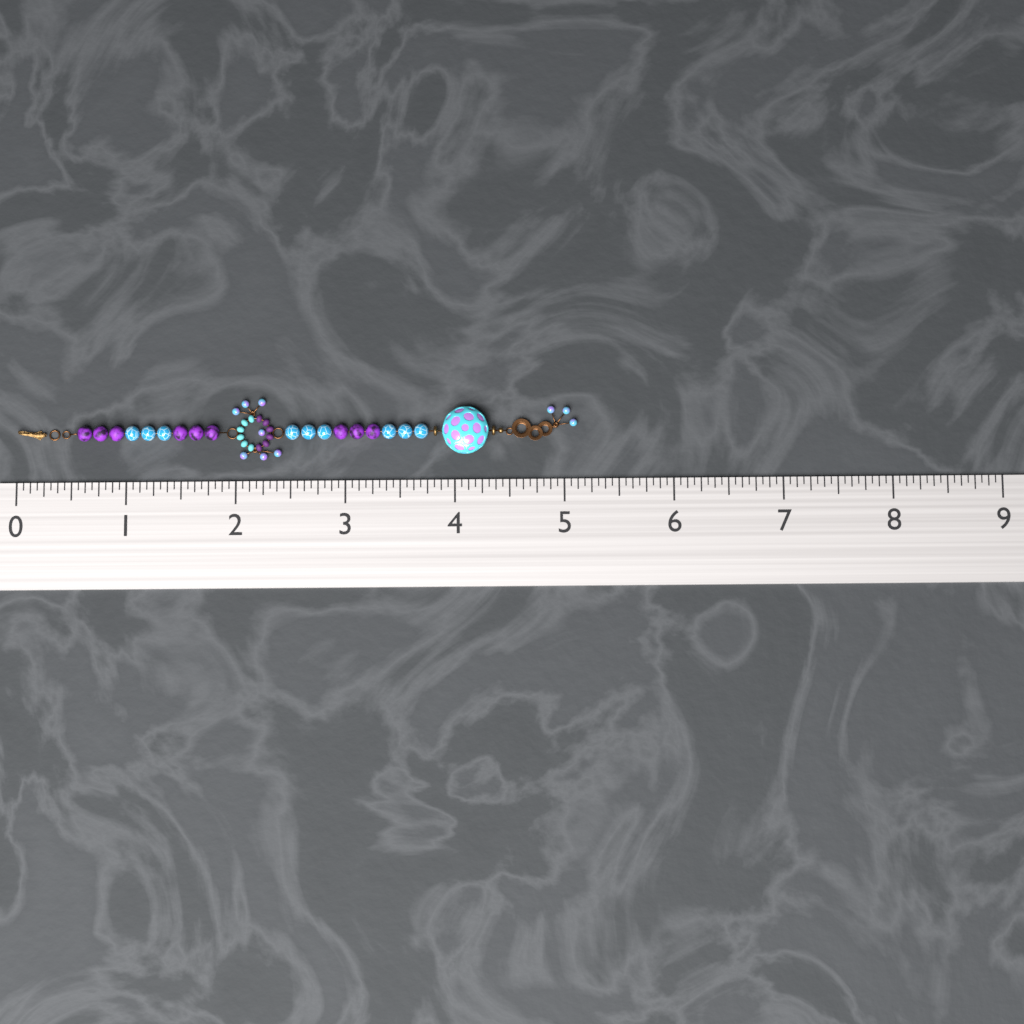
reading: 5.1250 (no unit)
